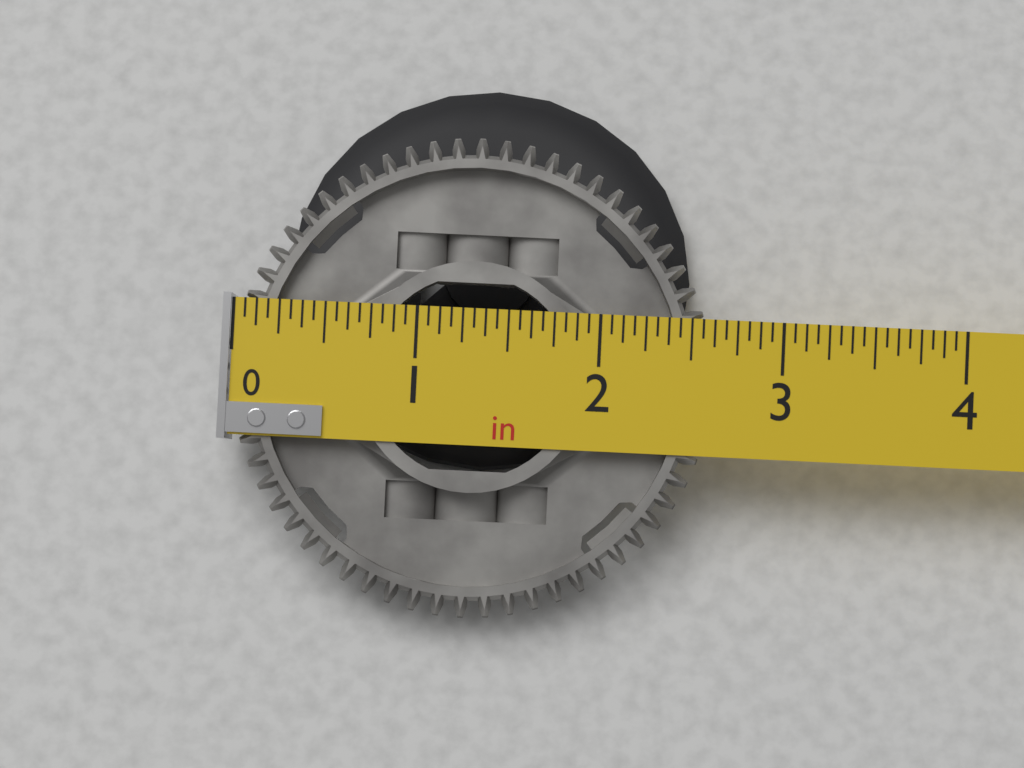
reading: 2.6250 in
